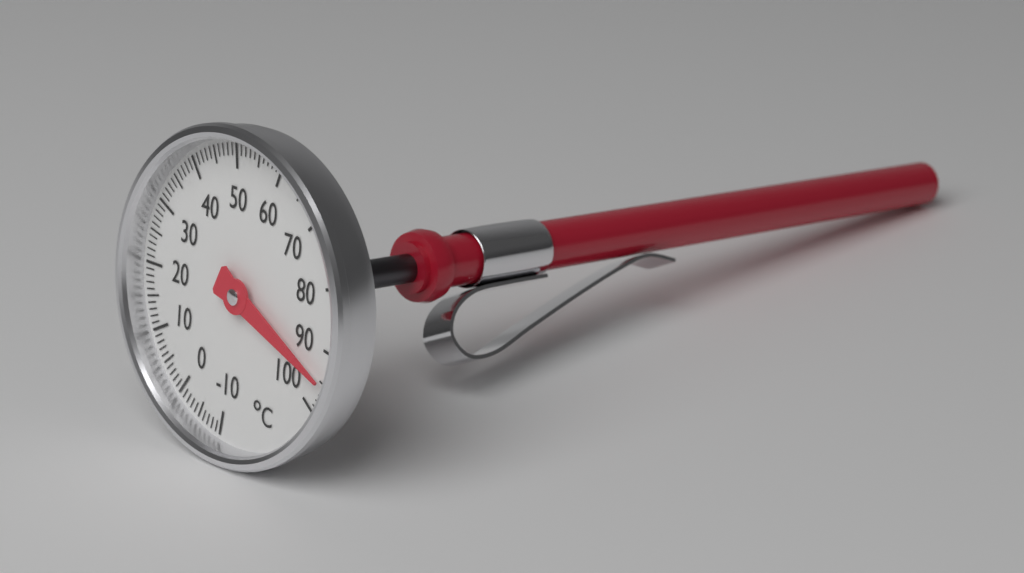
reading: 95 °C
